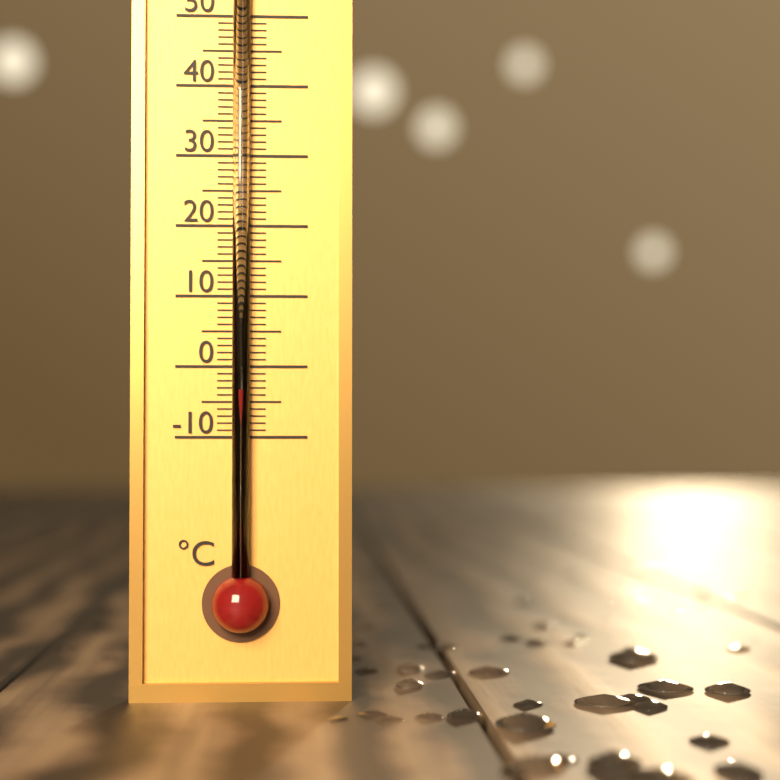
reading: -3 °C
